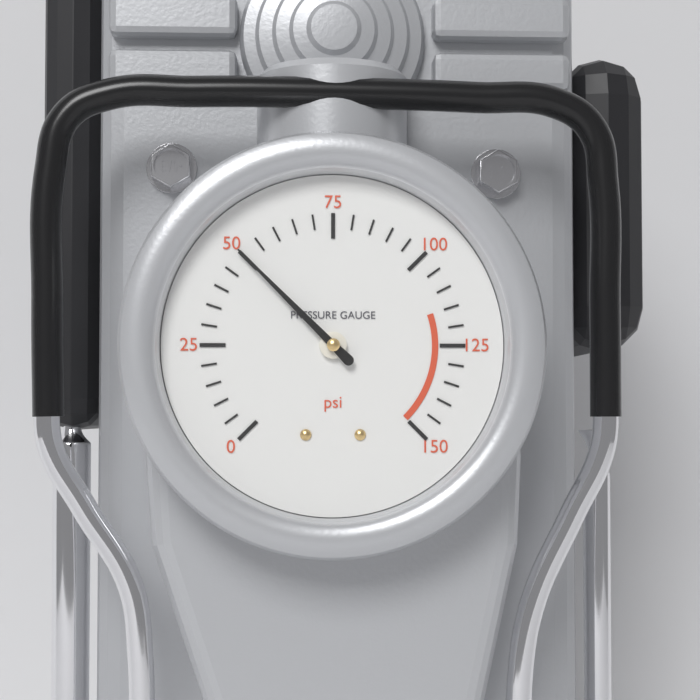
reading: 50 psi
